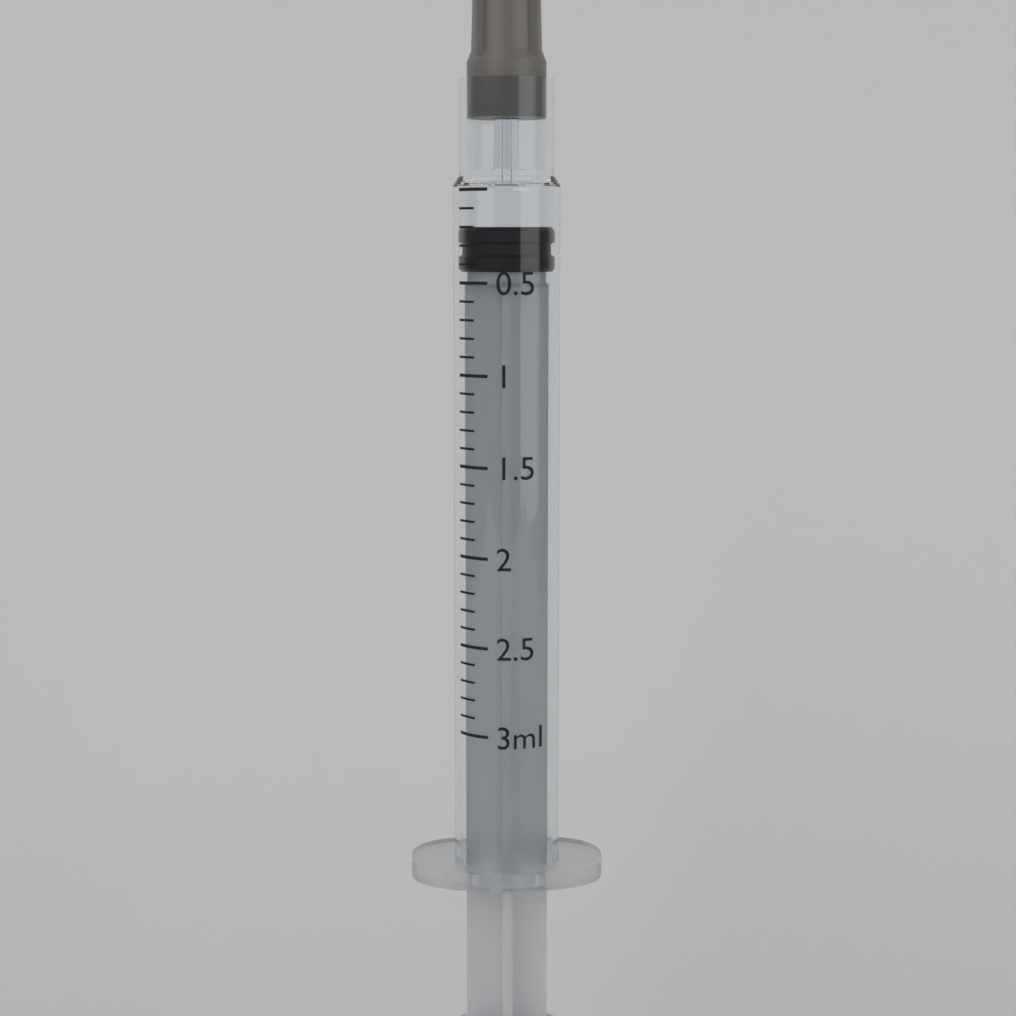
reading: 0.2 ml
